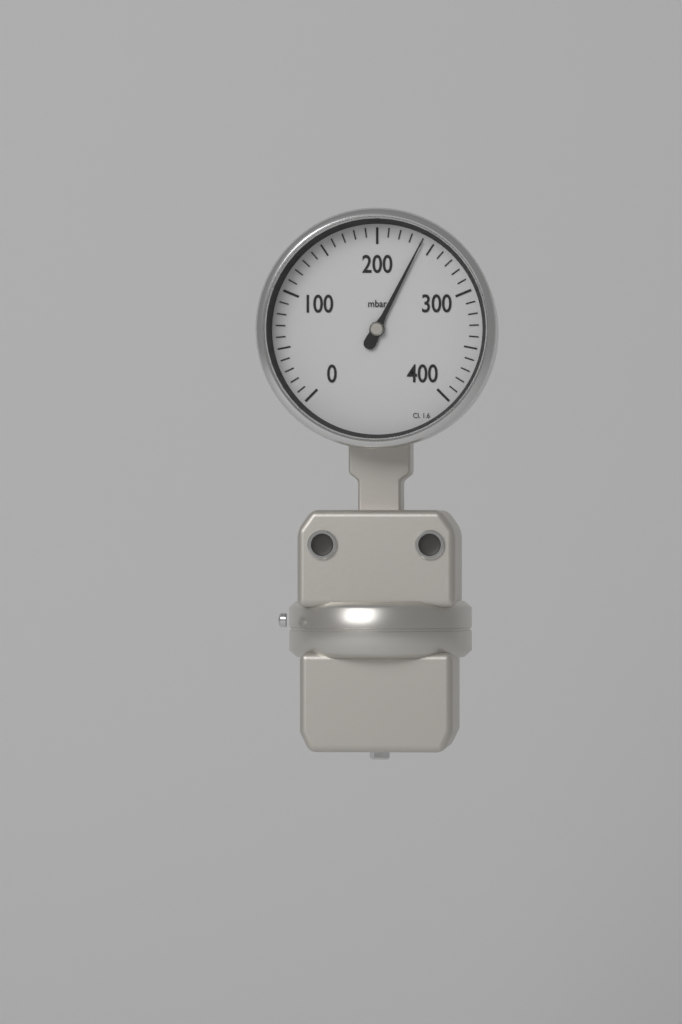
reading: 240 mbar
